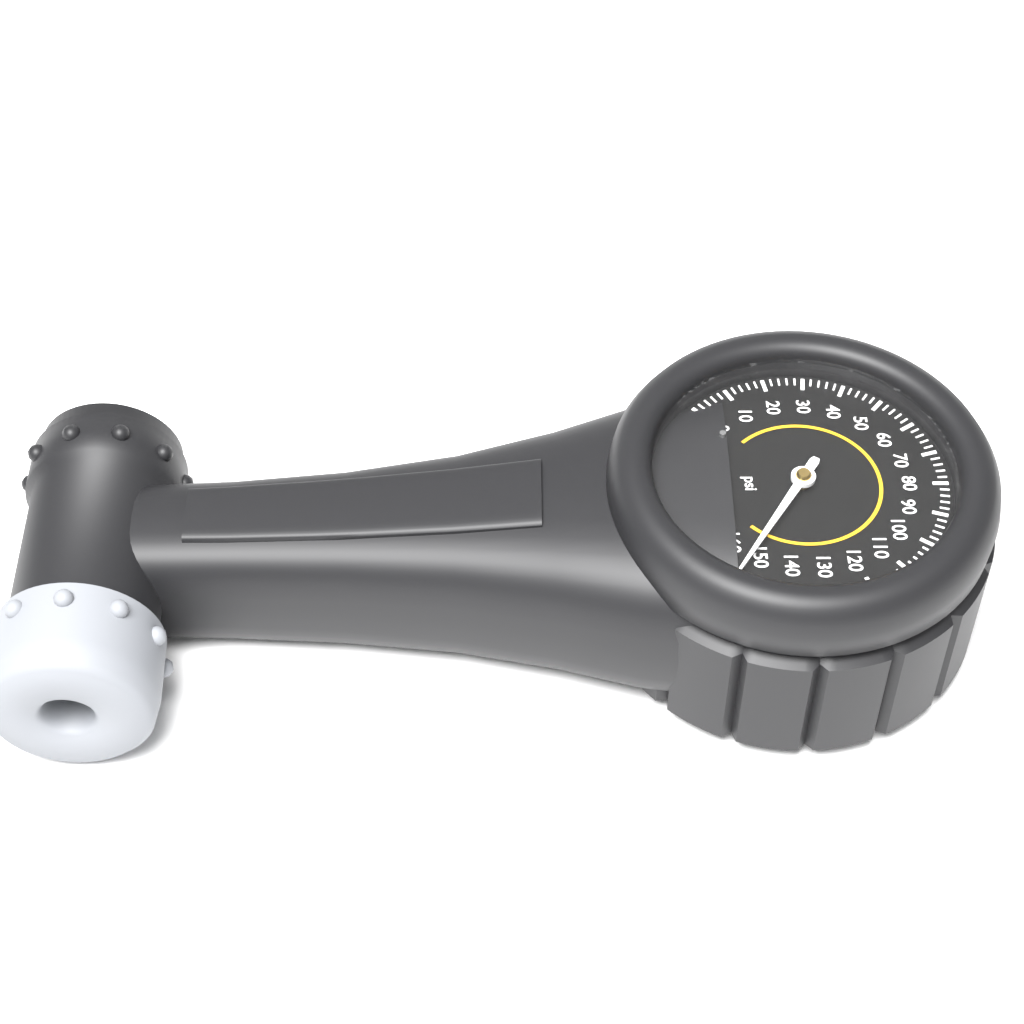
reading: 152 psi
